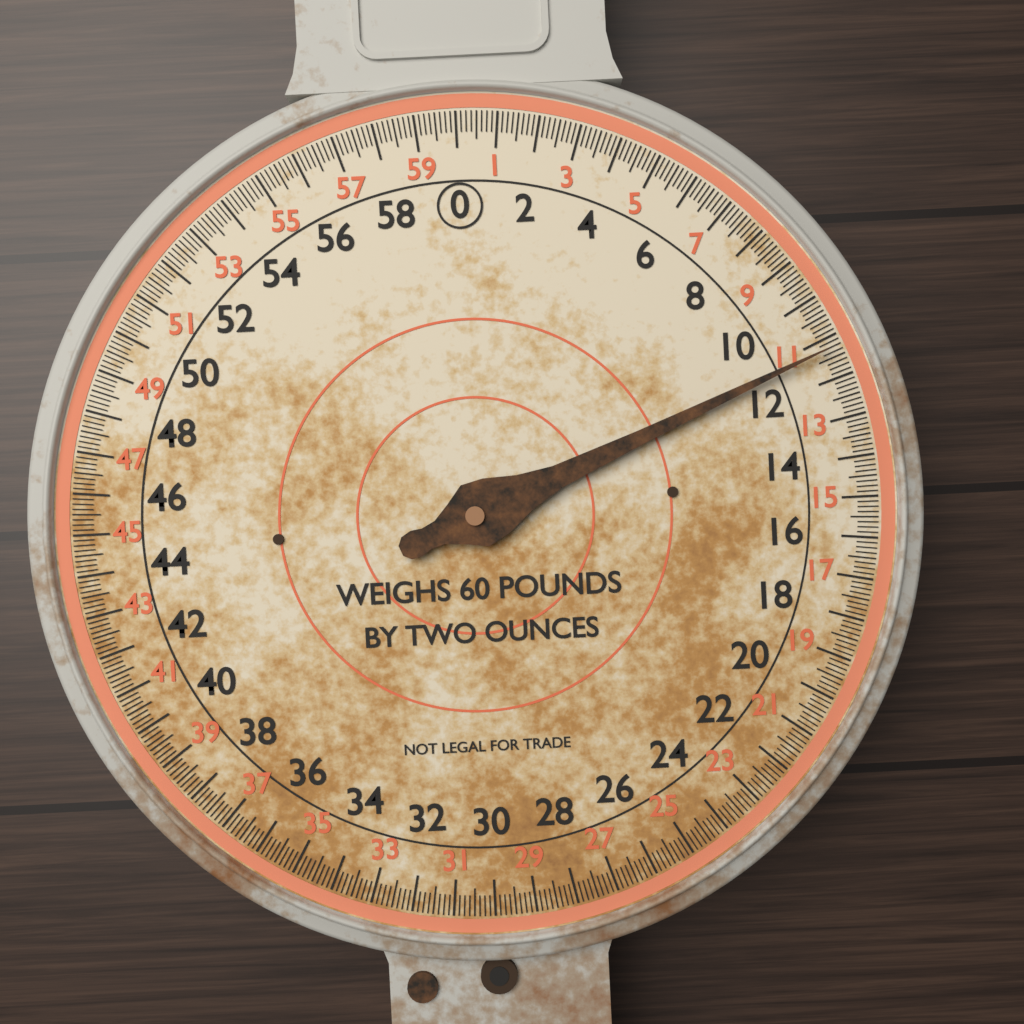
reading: 11.250 lb
